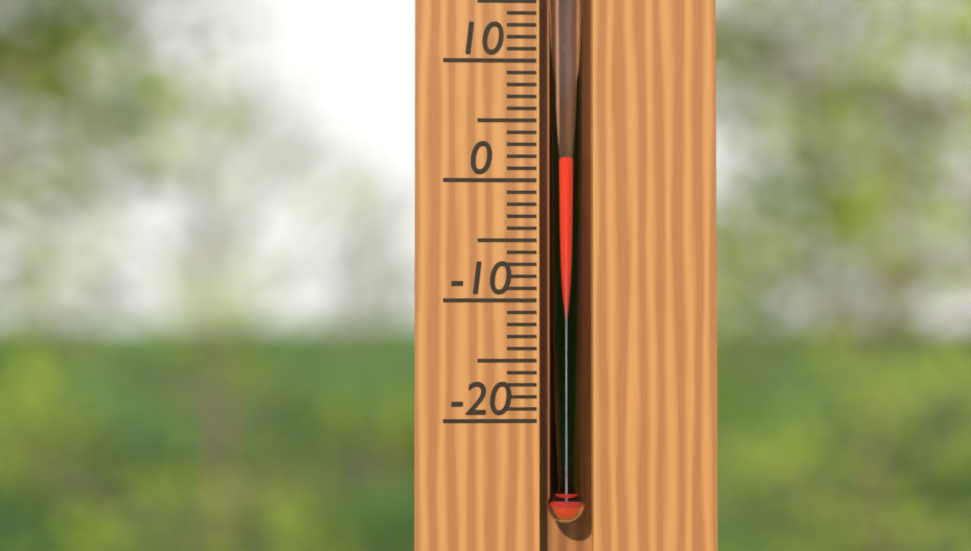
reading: 2 °C
